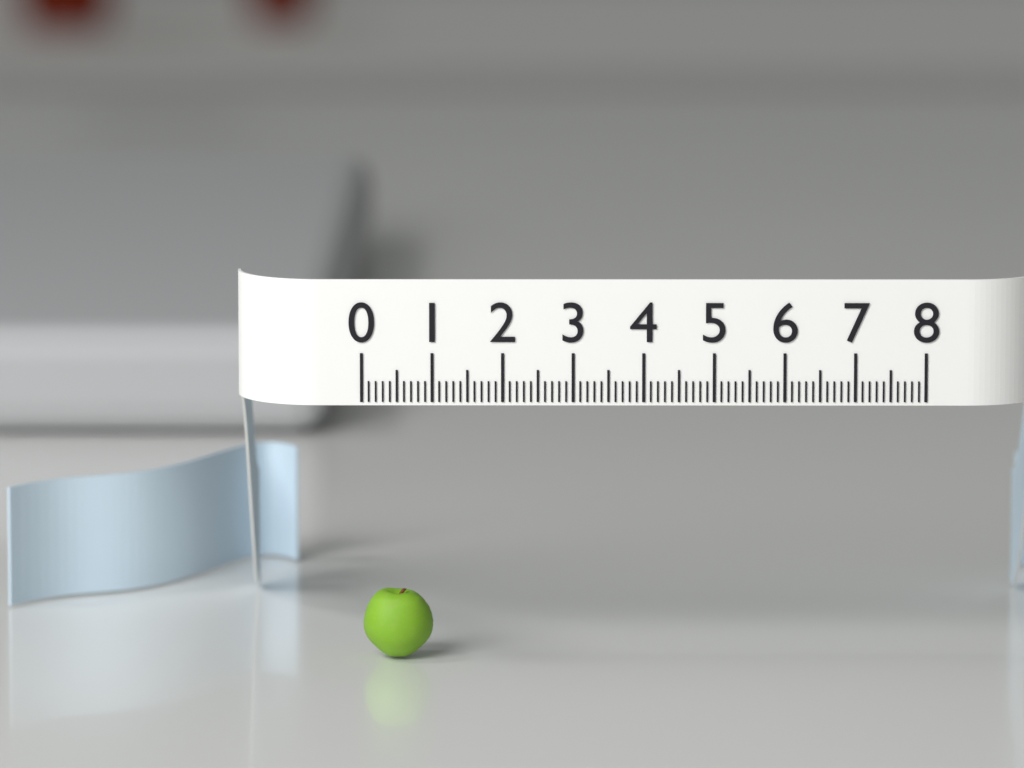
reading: 1.0 (no unit)
